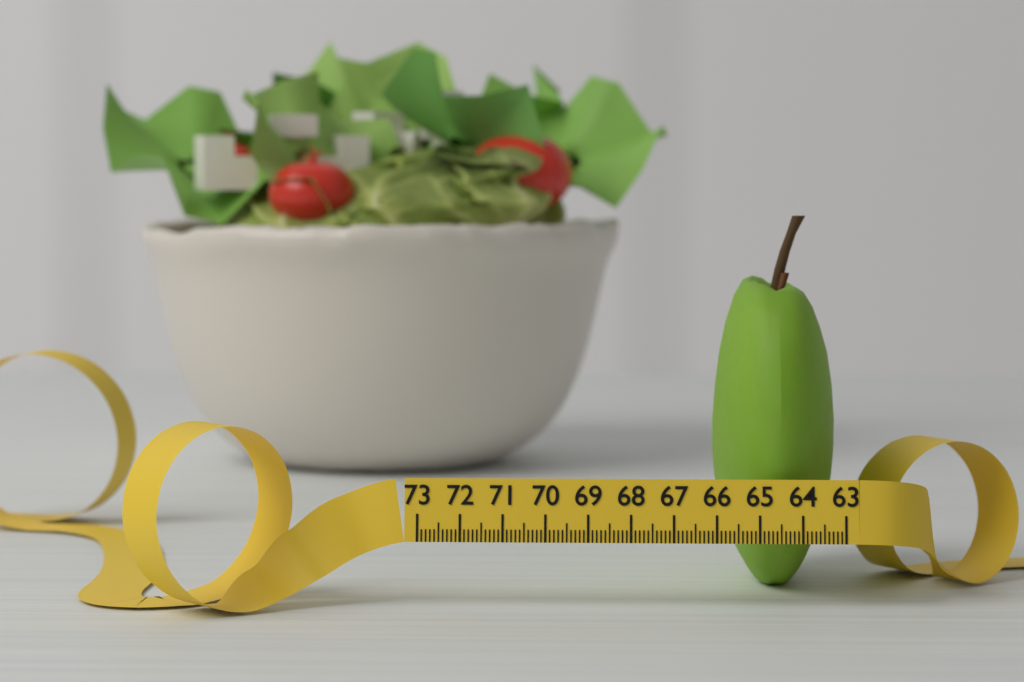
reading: 66.0 (no unit)
